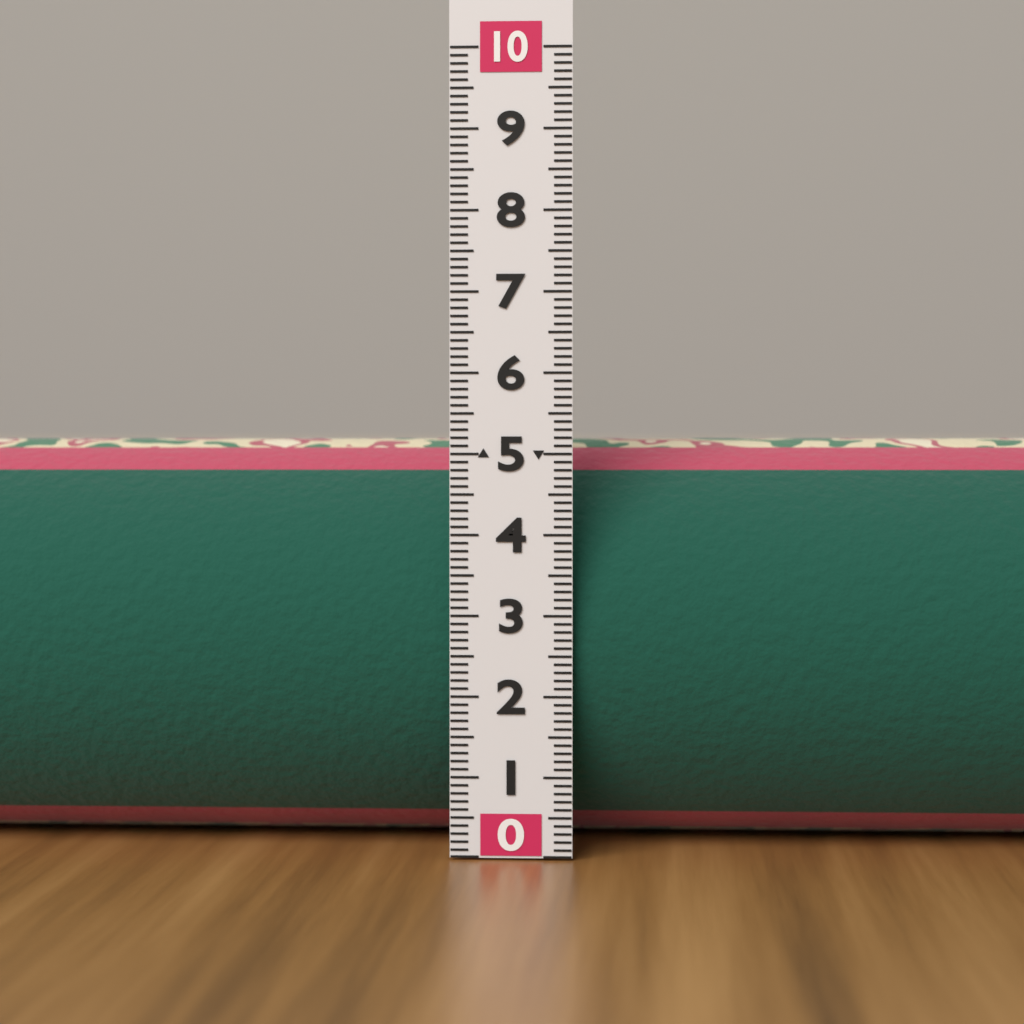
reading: 5.2 (no unit)
